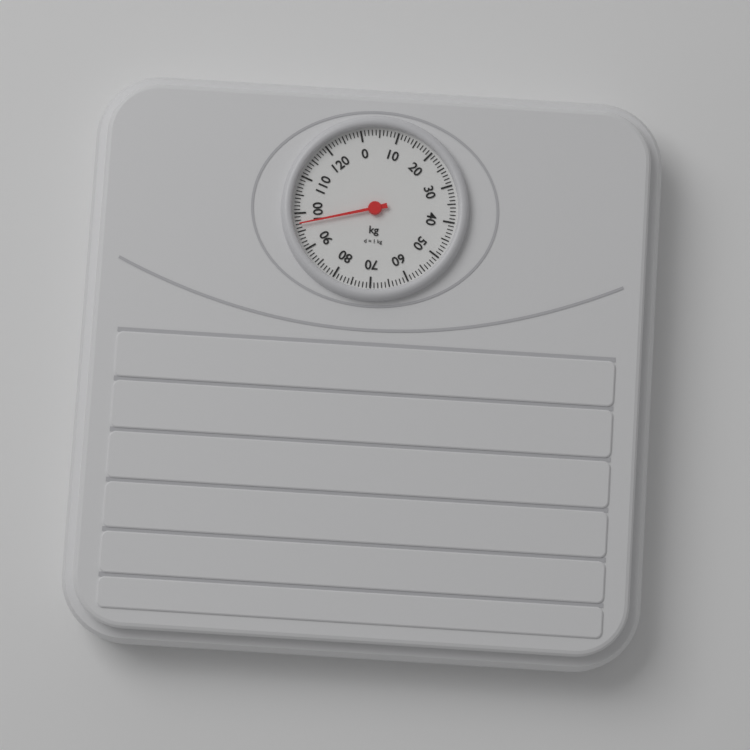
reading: 97 kg
